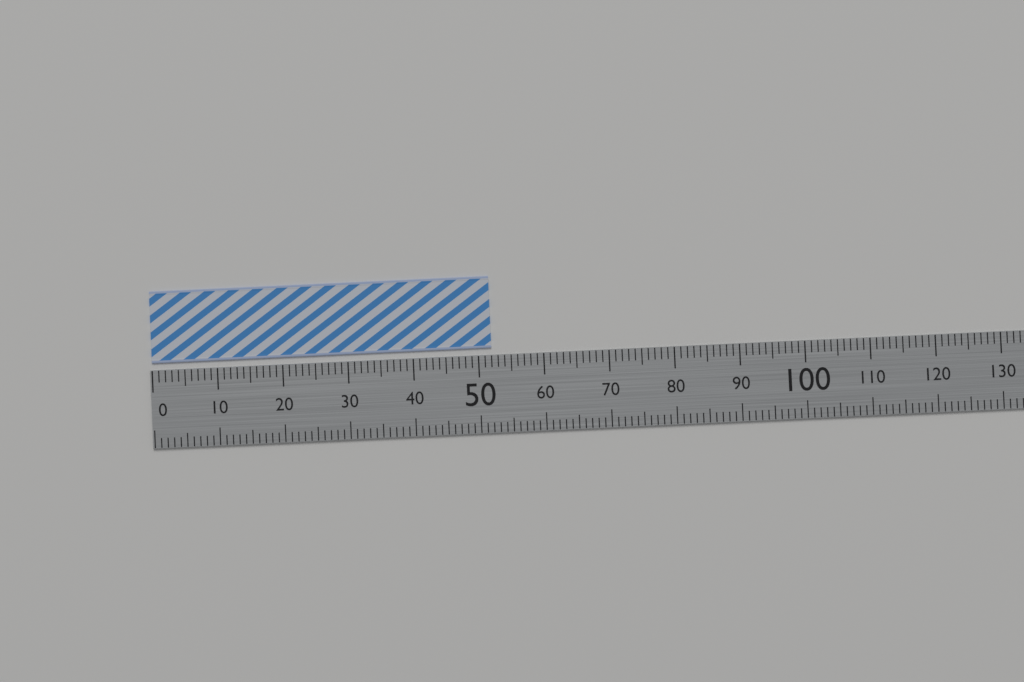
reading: 52 (no unit)
